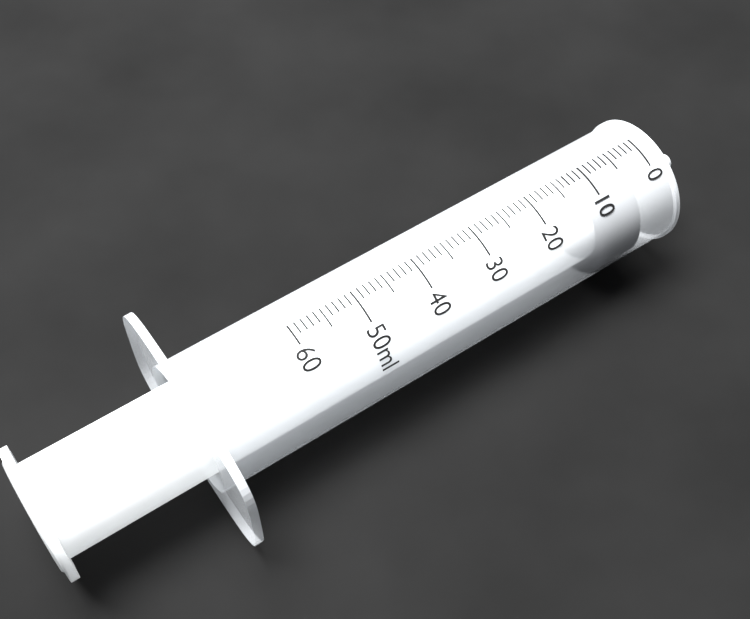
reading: 4 ml
